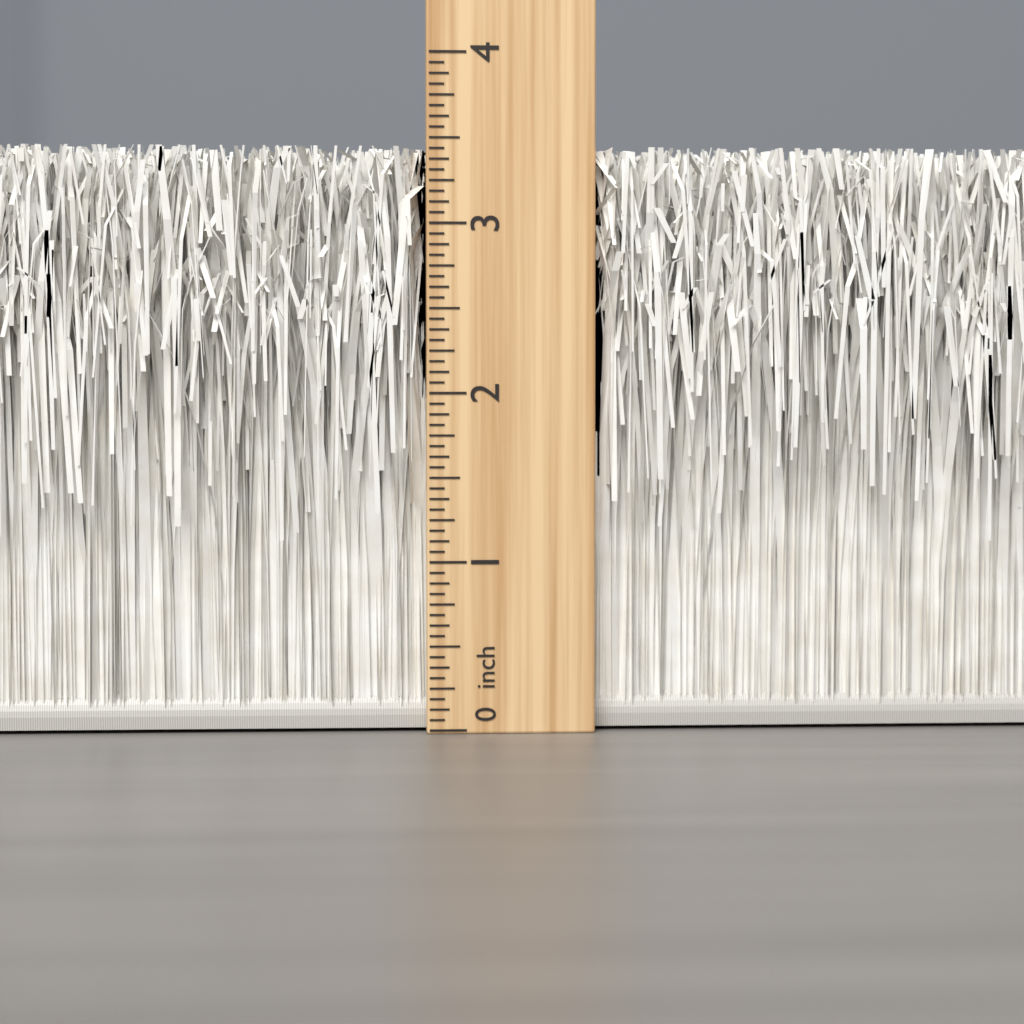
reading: 3.4375 inch
